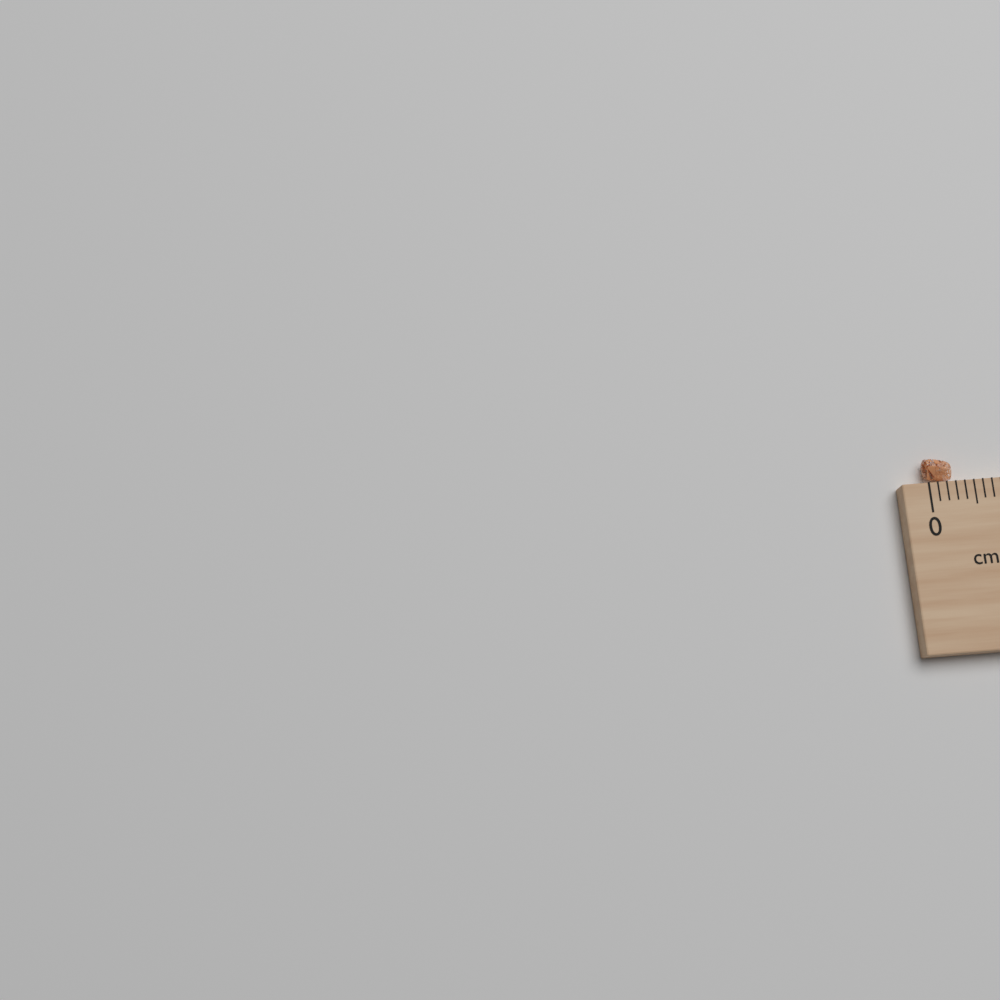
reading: 0.3 cm
